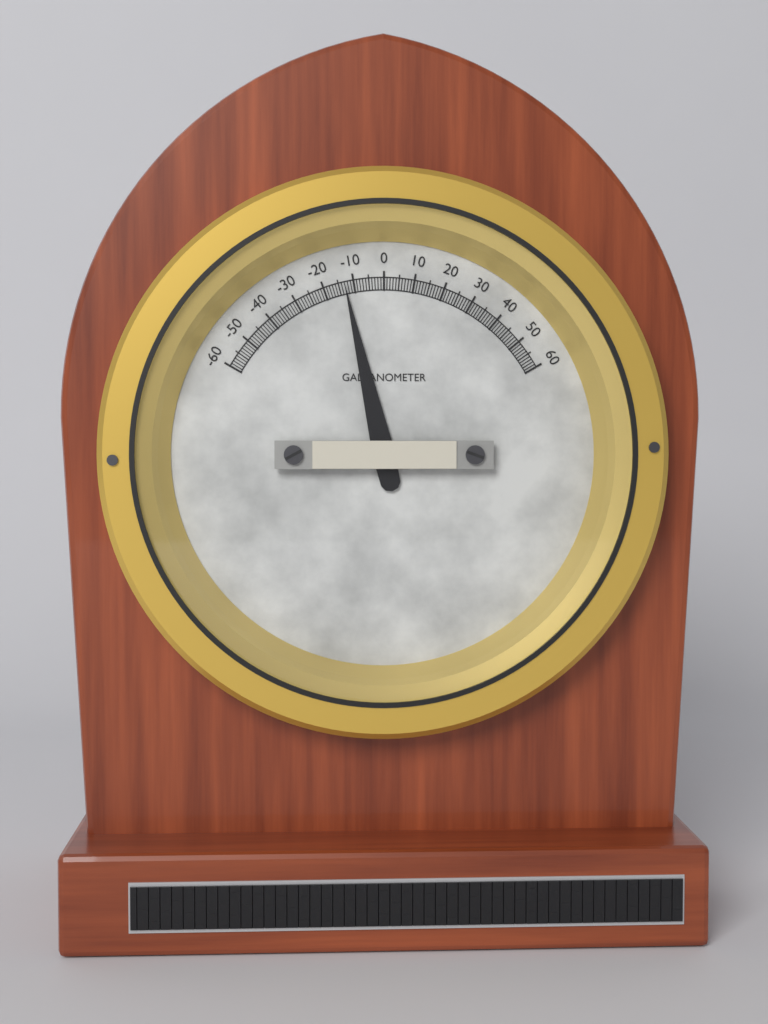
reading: -13 (no unit)
